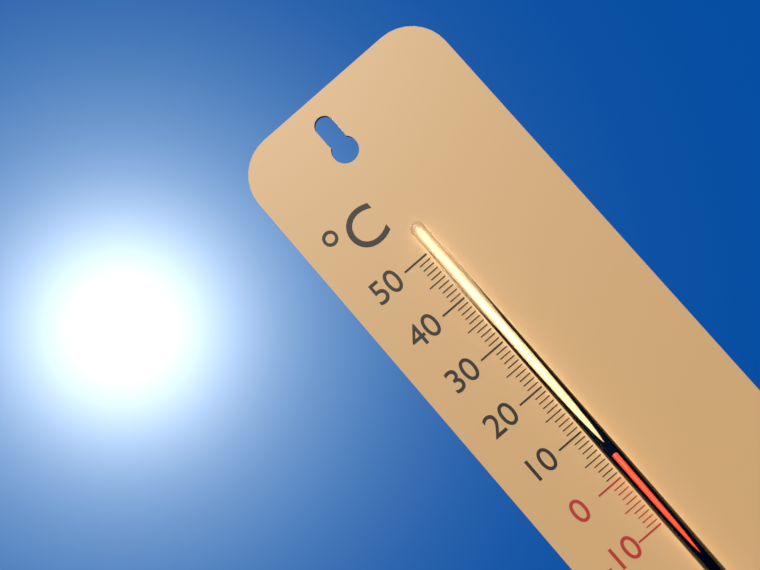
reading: 4 °C
